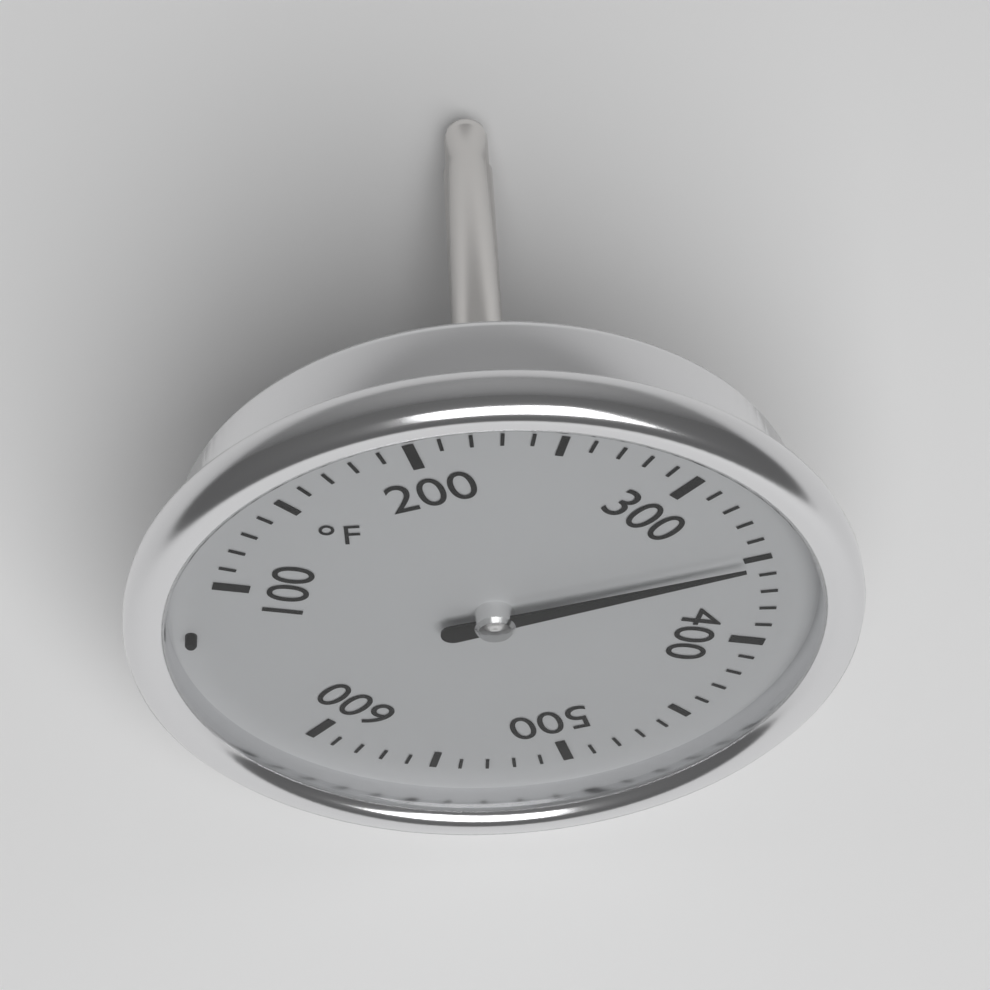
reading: 350 °F
